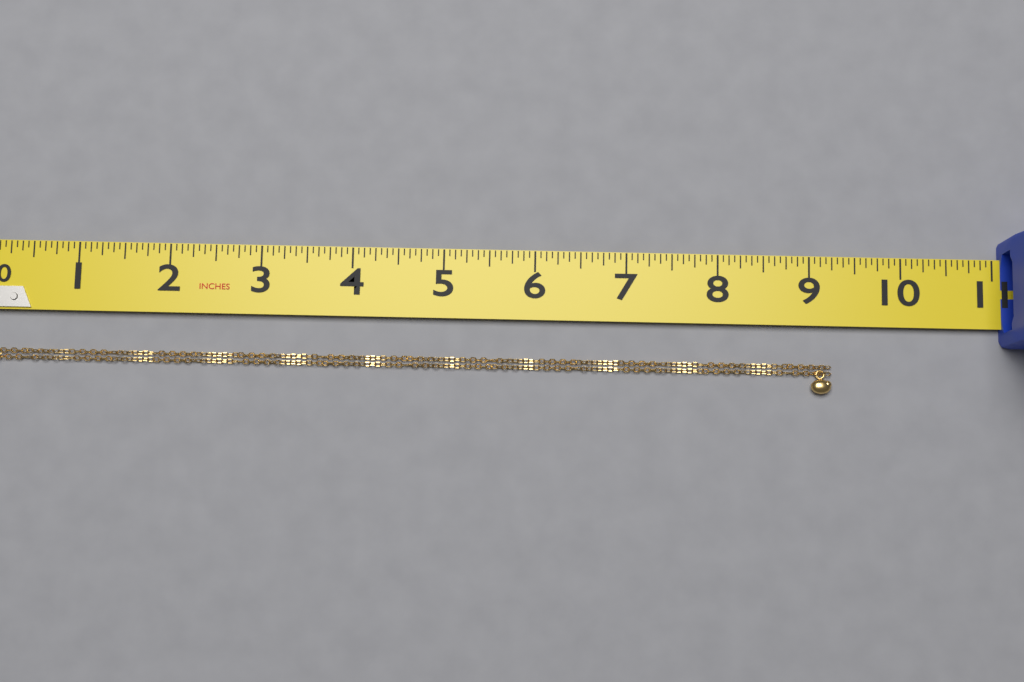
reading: 9.2500 in
